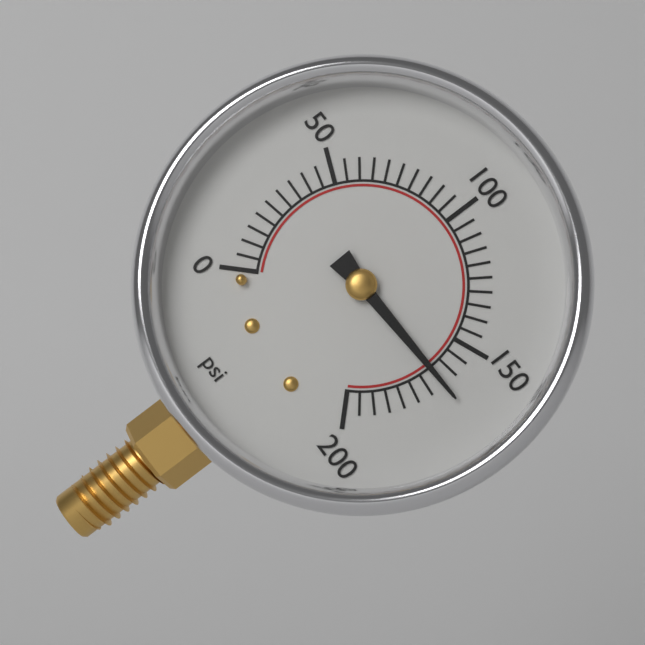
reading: 165 psi
